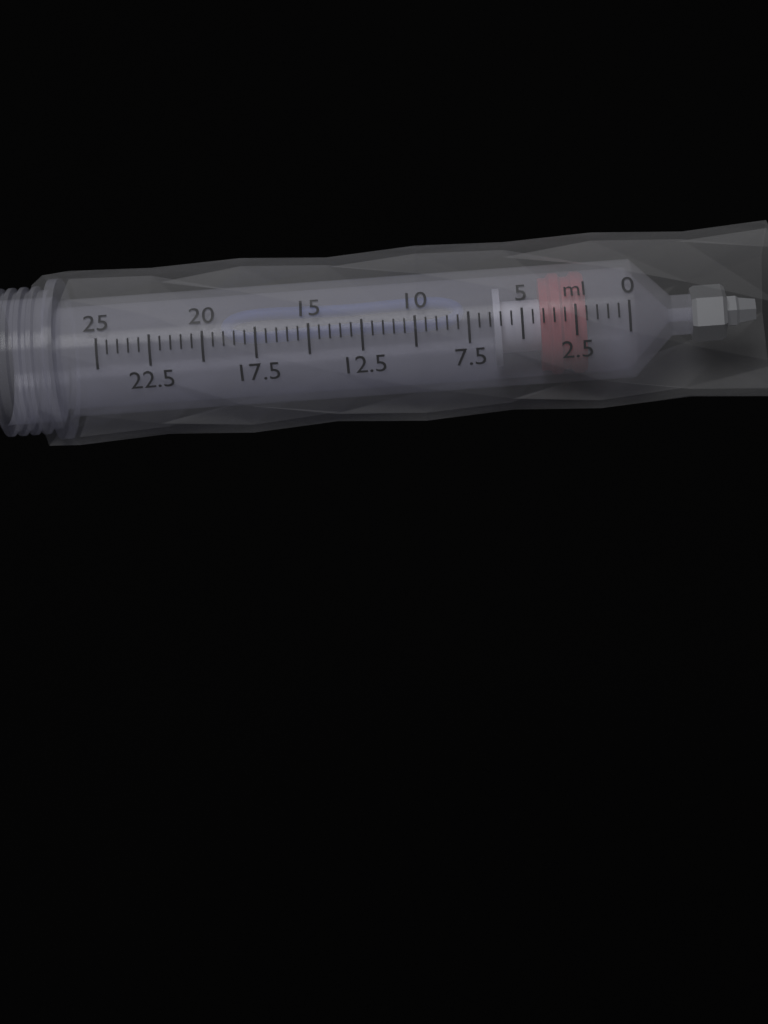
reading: 2.0 ml
